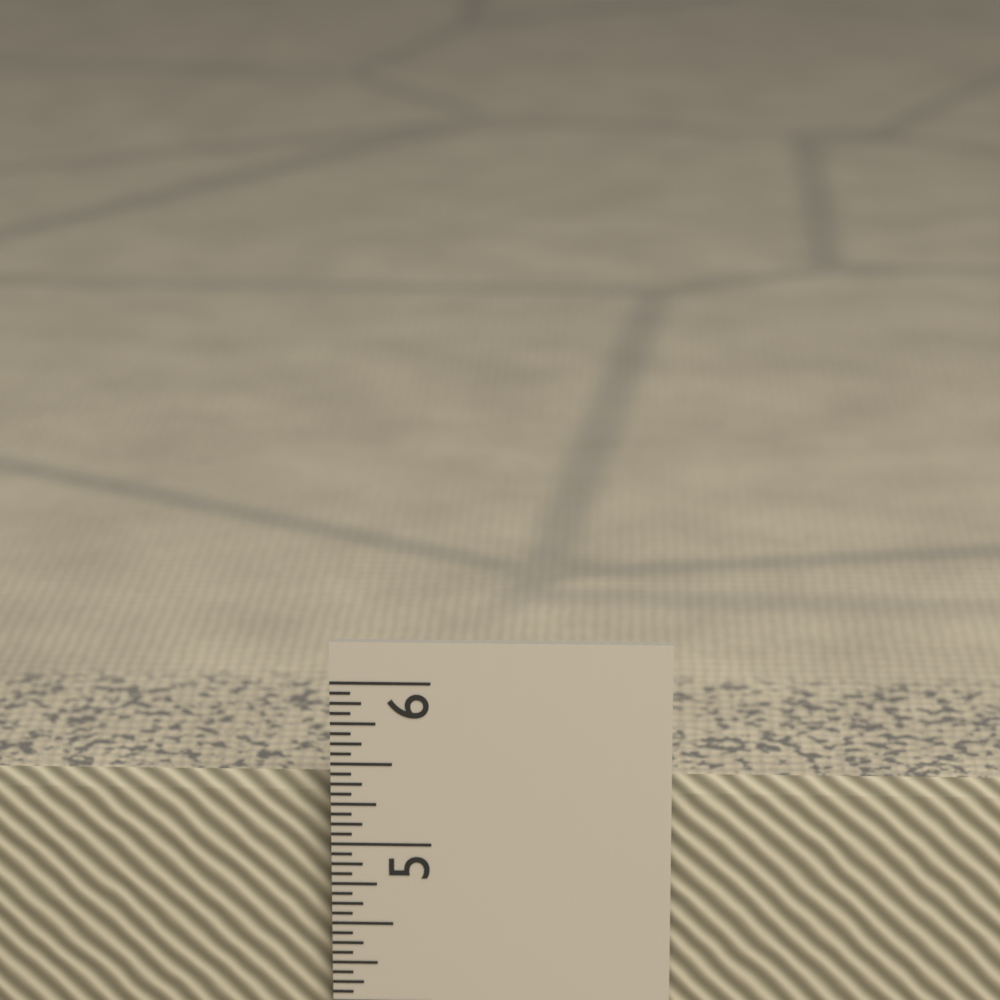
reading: 5.3750 in
